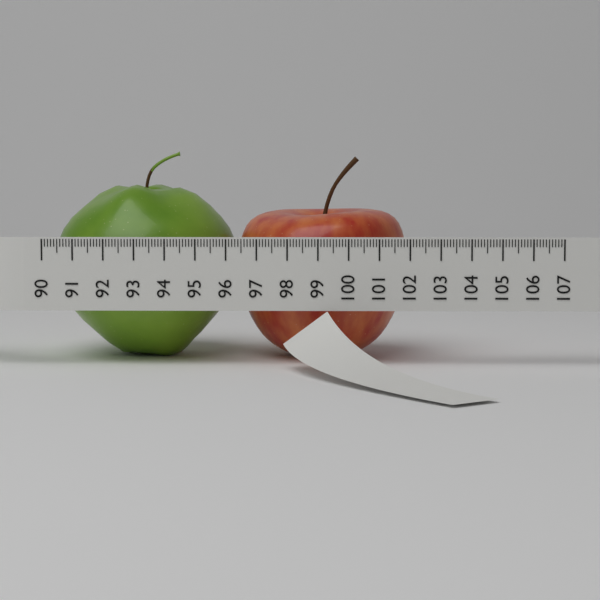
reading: 102.0 (no unit)
